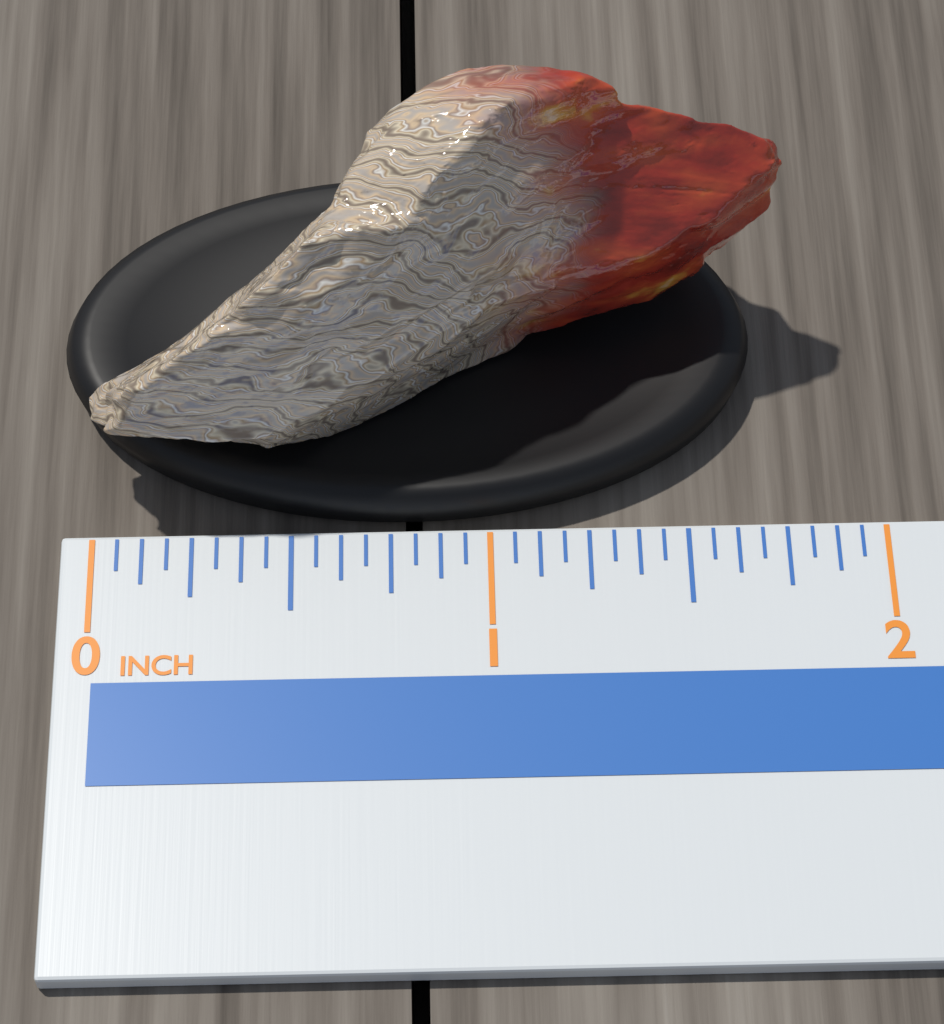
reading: 1.7500 in
